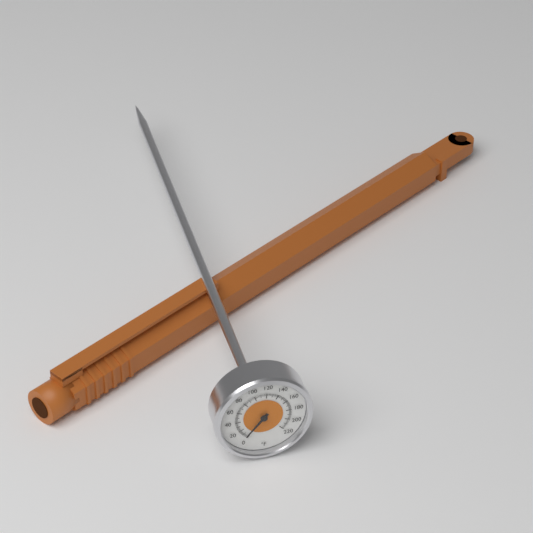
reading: 4 °F
